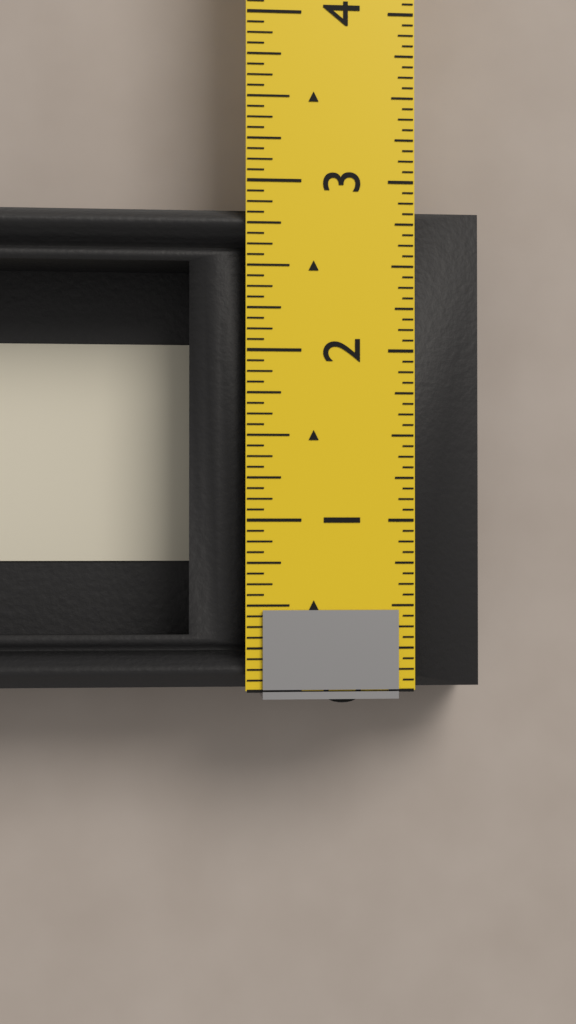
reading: 2.8750 in
